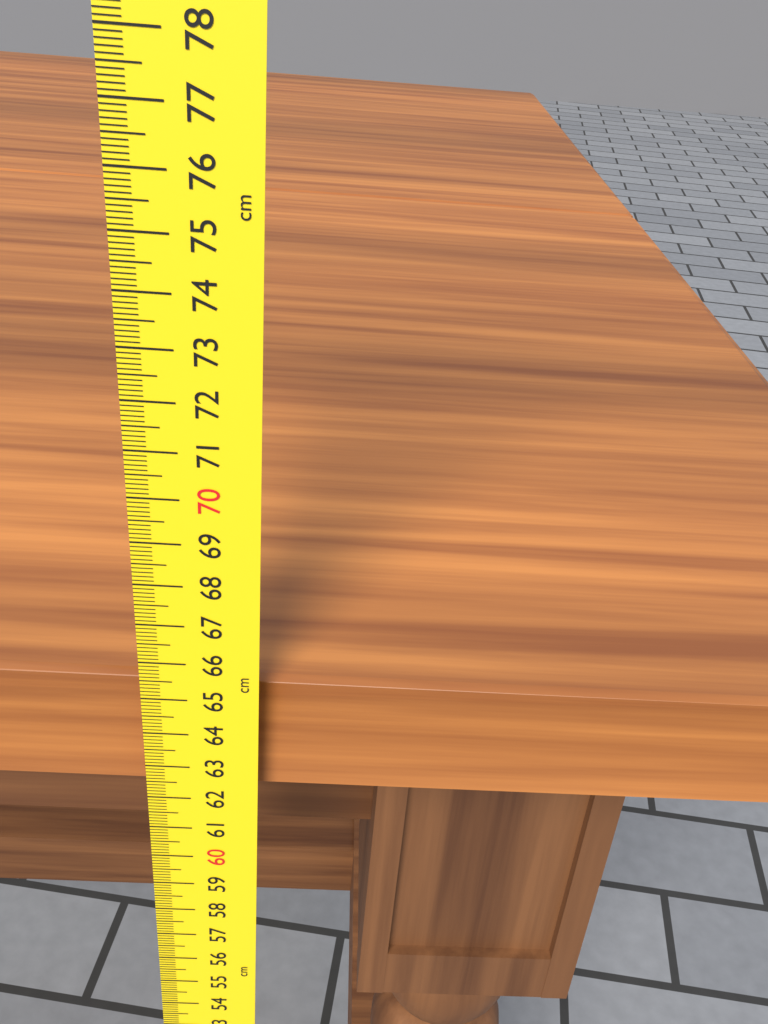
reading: 65.2 cm
